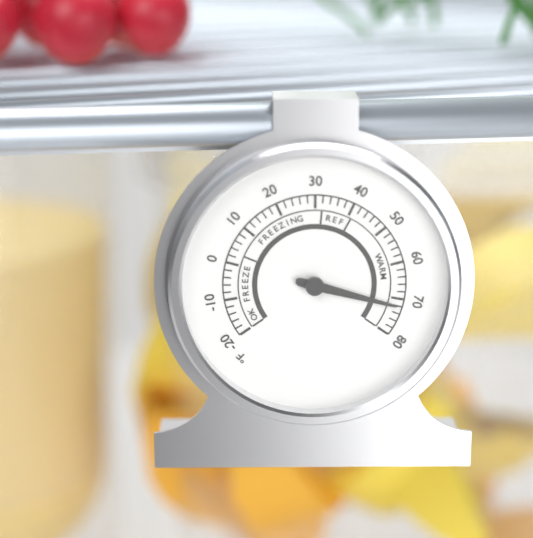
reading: 72 °F
